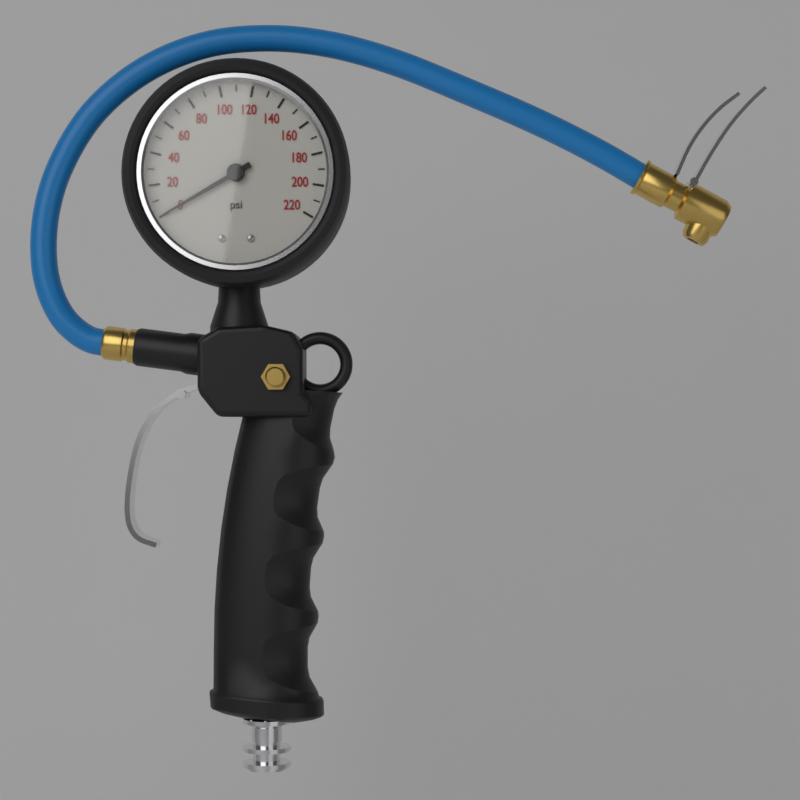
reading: 0 psi
